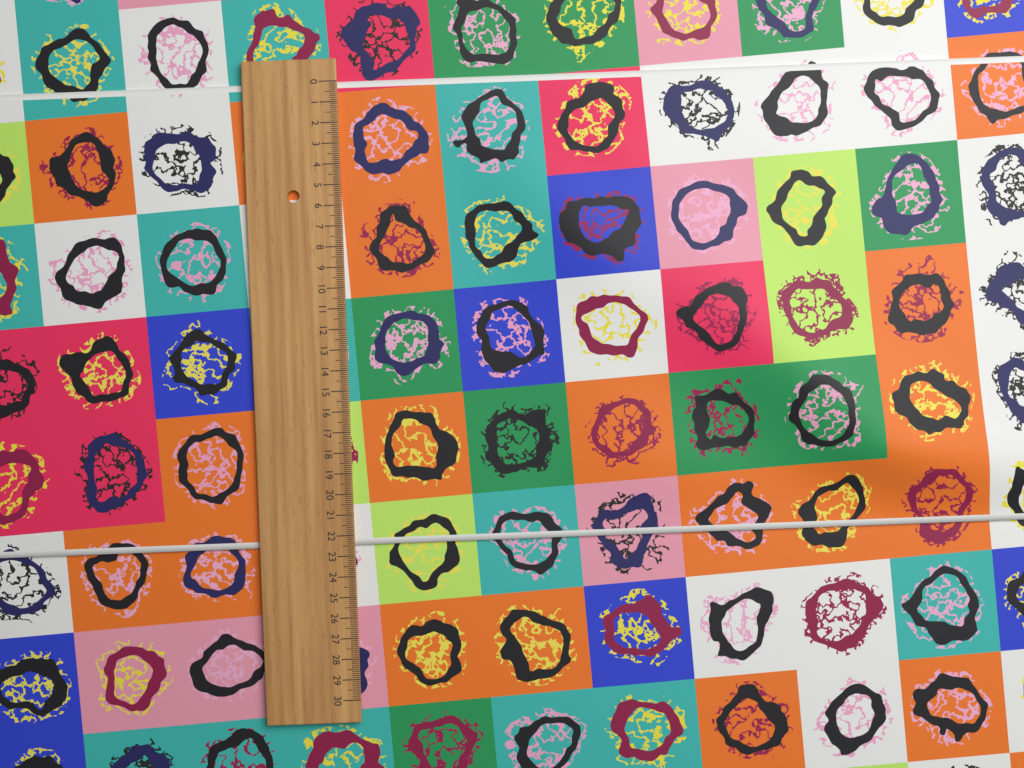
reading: 22.5 (no unit)
